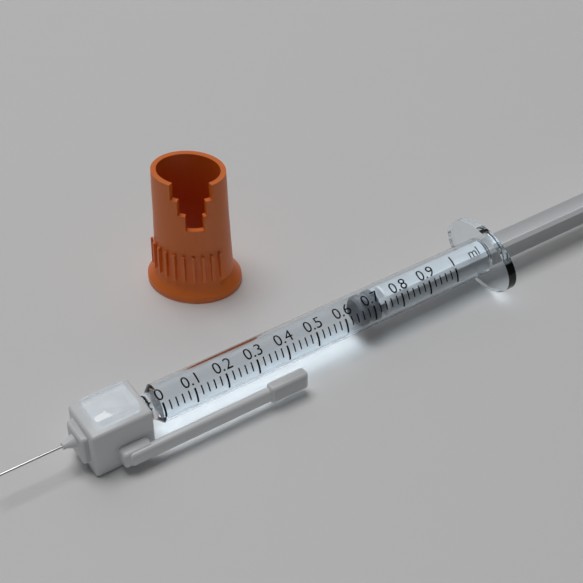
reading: 0.66 ml
